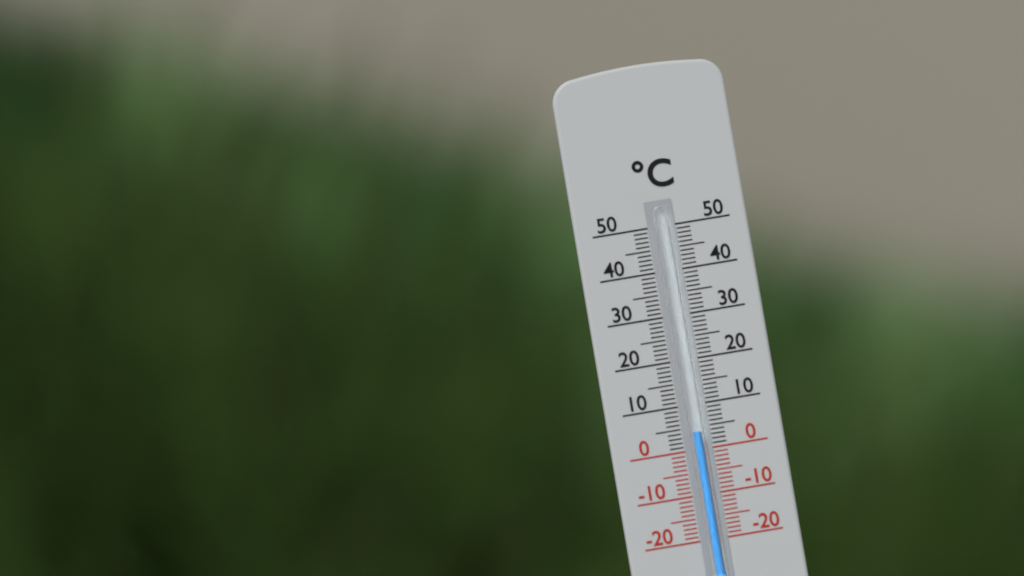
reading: 4 °C
